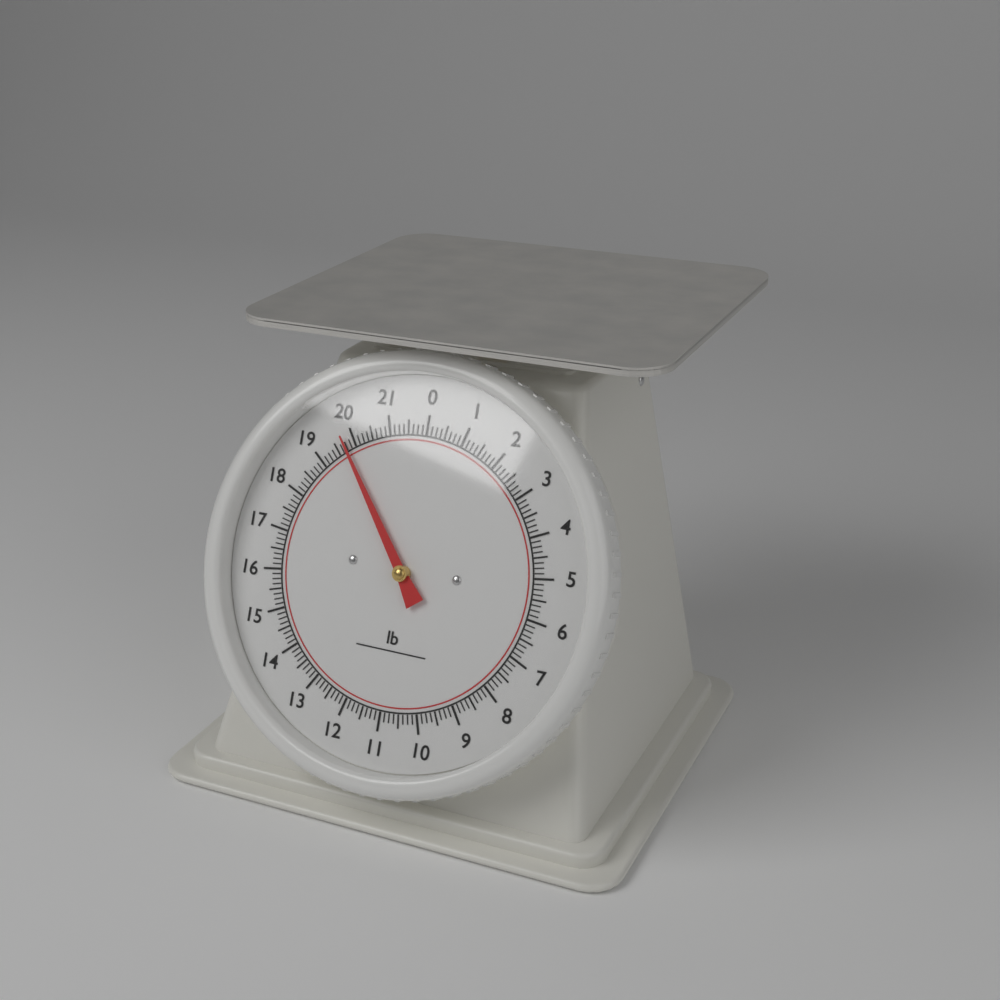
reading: 19.750 lb
